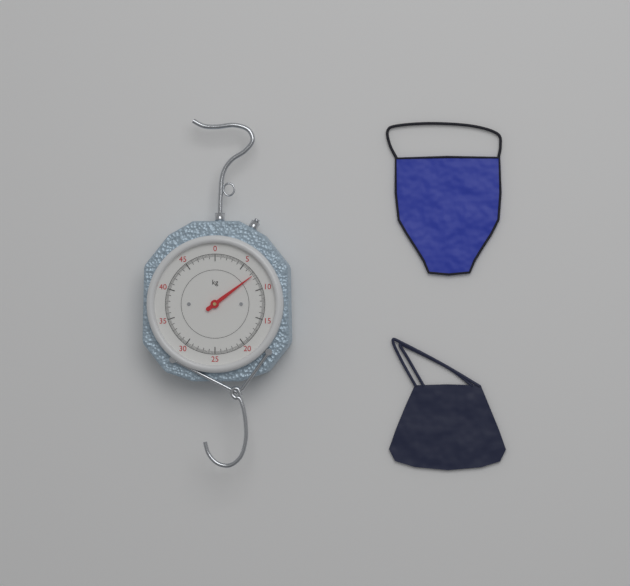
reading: 7.4 kg
